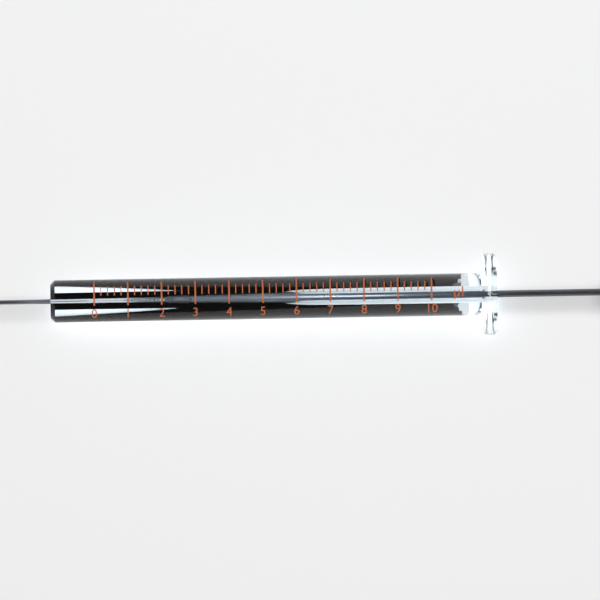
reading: 2.4 µl
